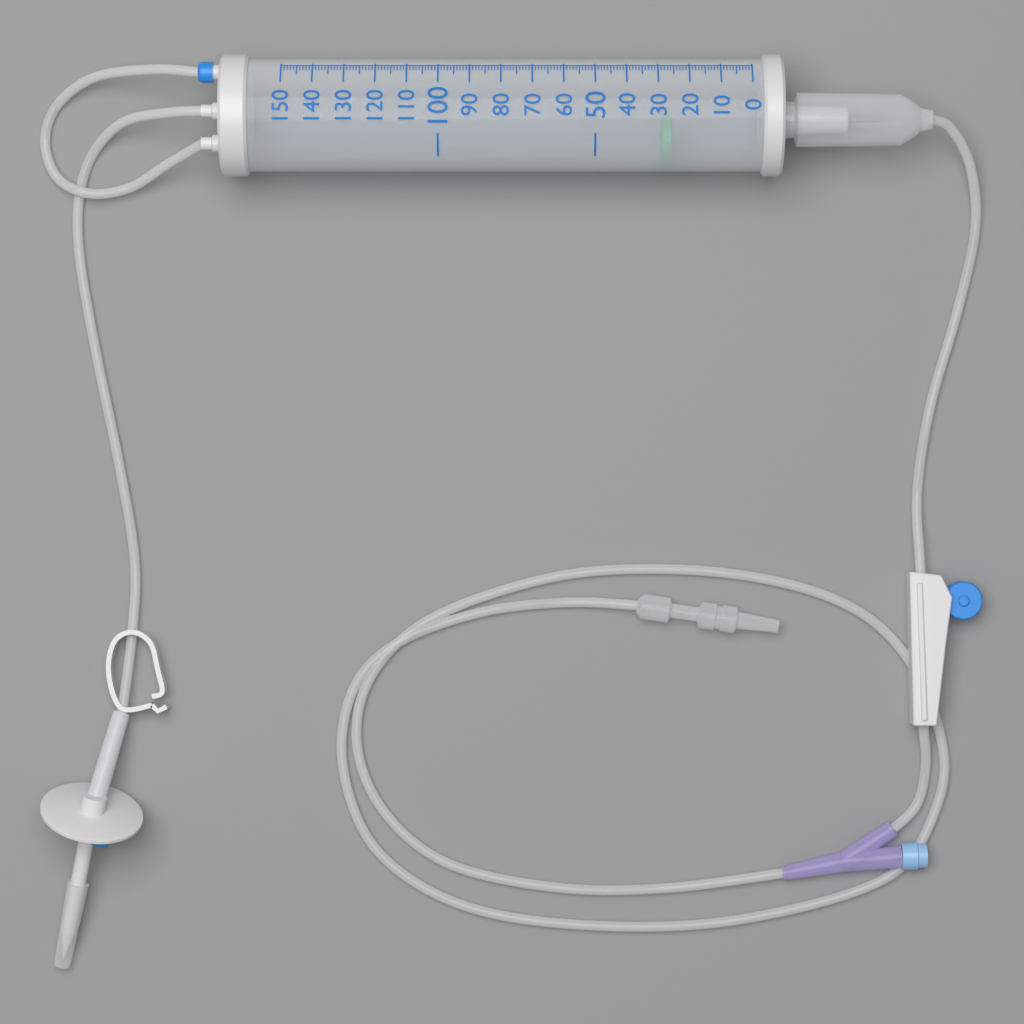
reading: 25 (no unit)
